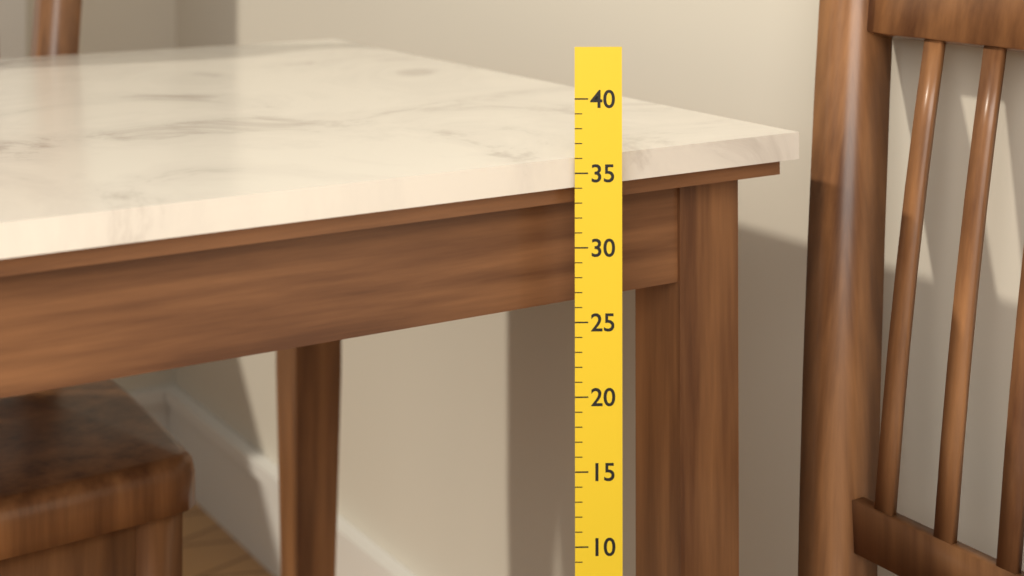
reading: 36 (no unit)
